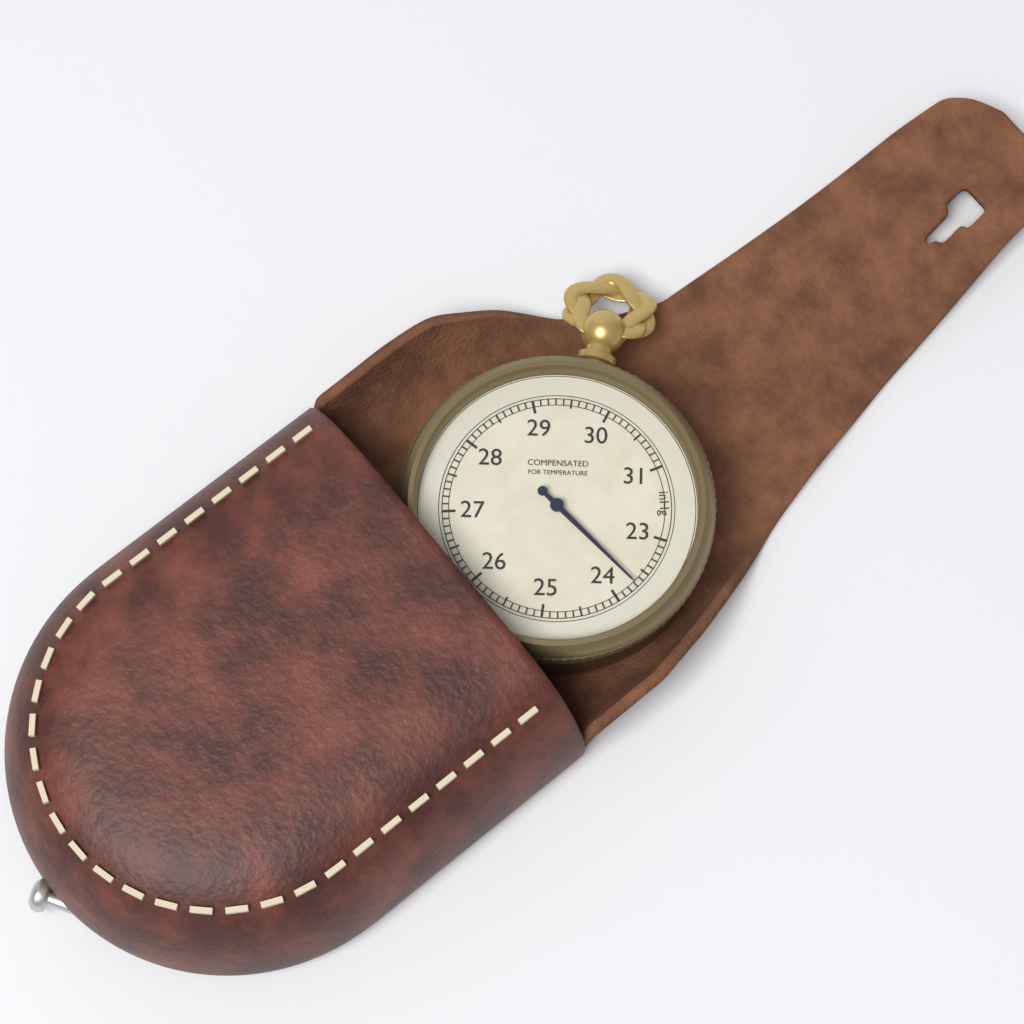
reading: 23.7 inHg
